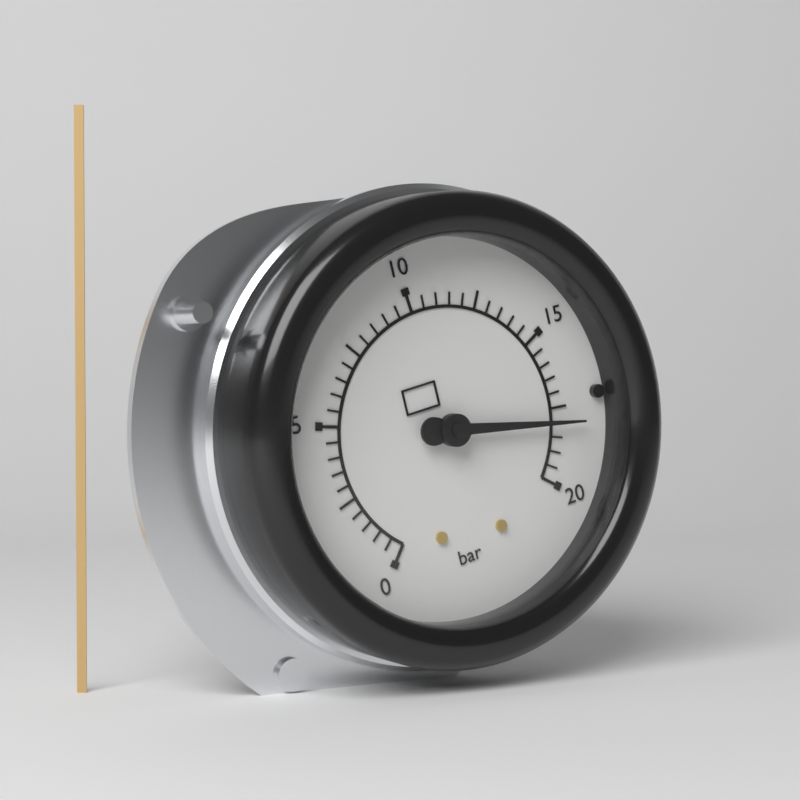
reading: 18.0 bar
